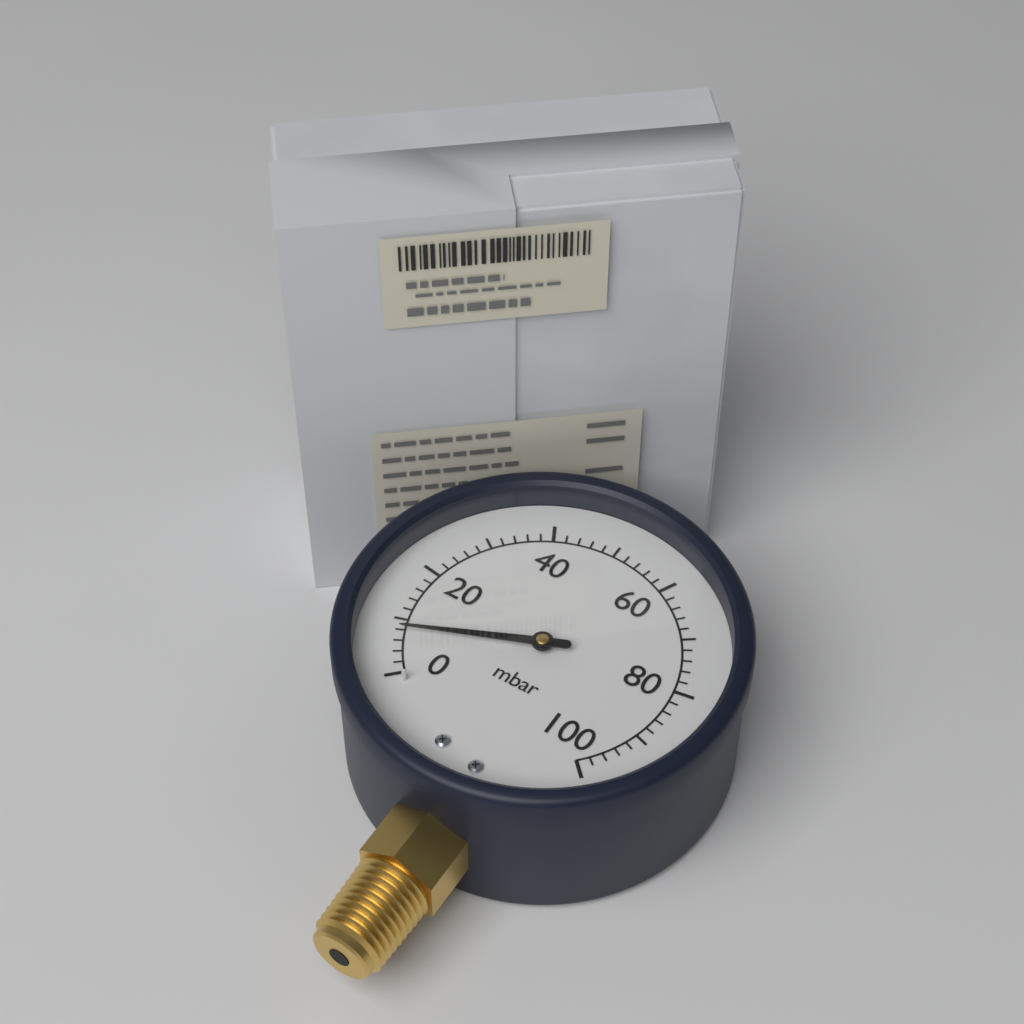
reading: 8 mbar
